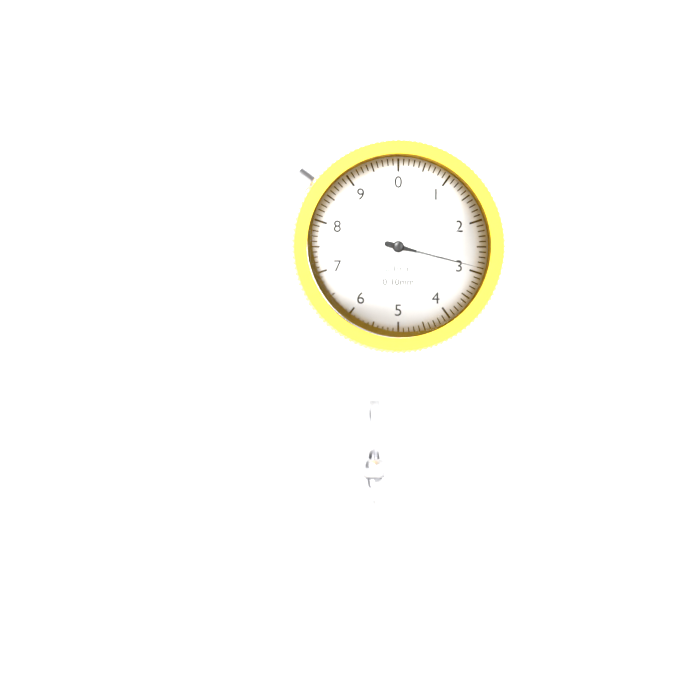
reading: 2.9 mm
